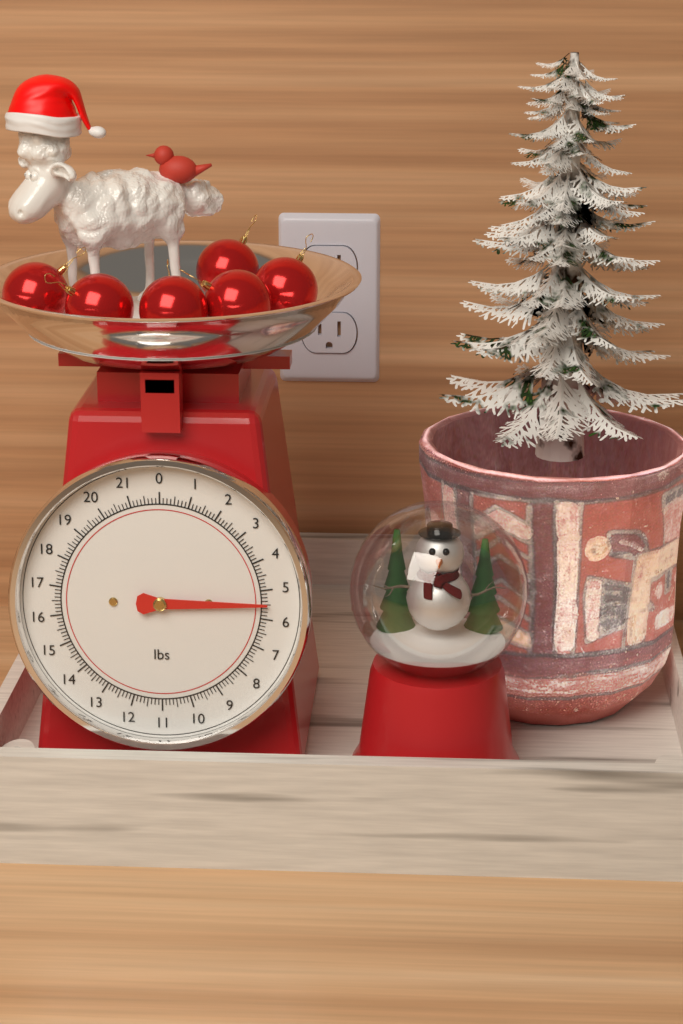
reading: 5.500 lbs
